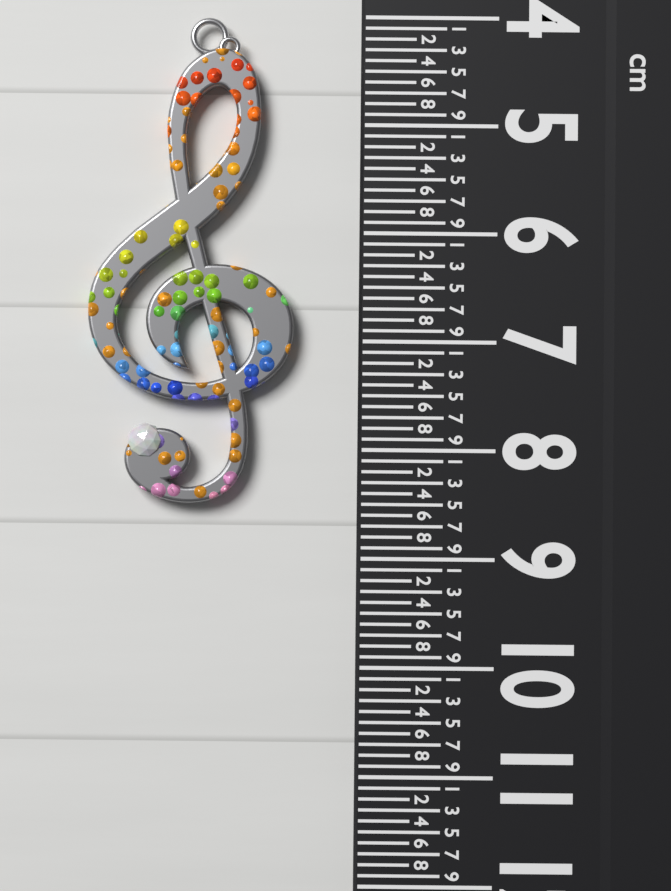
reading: 8.5 cm
